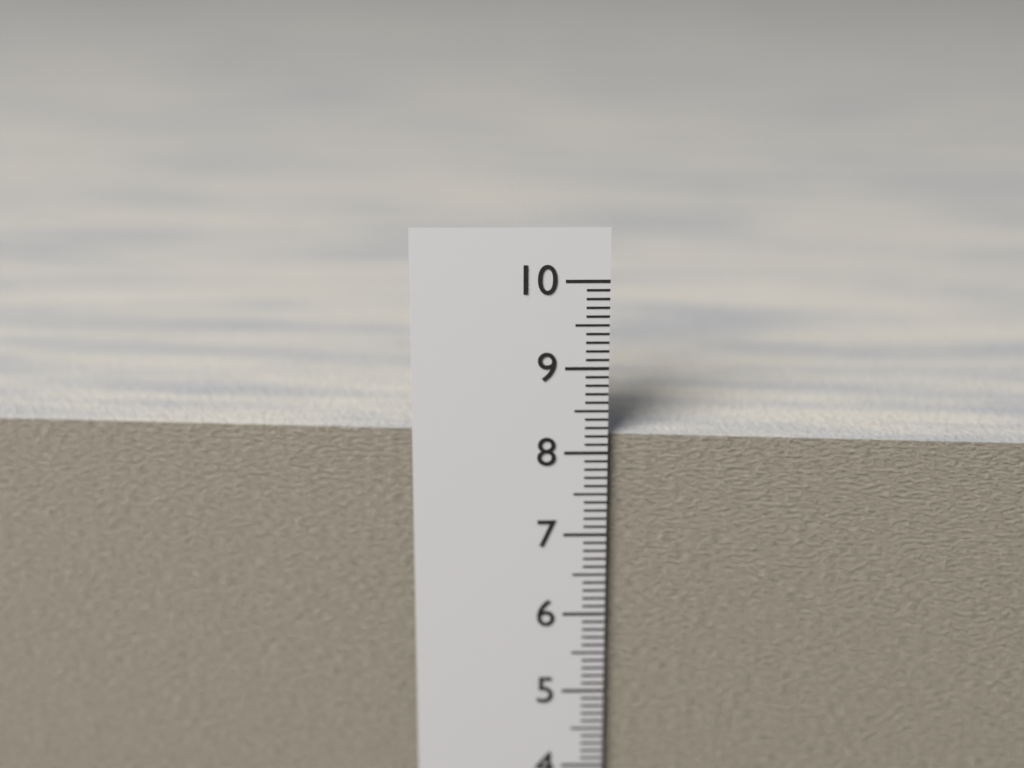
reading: 8.2 cm
